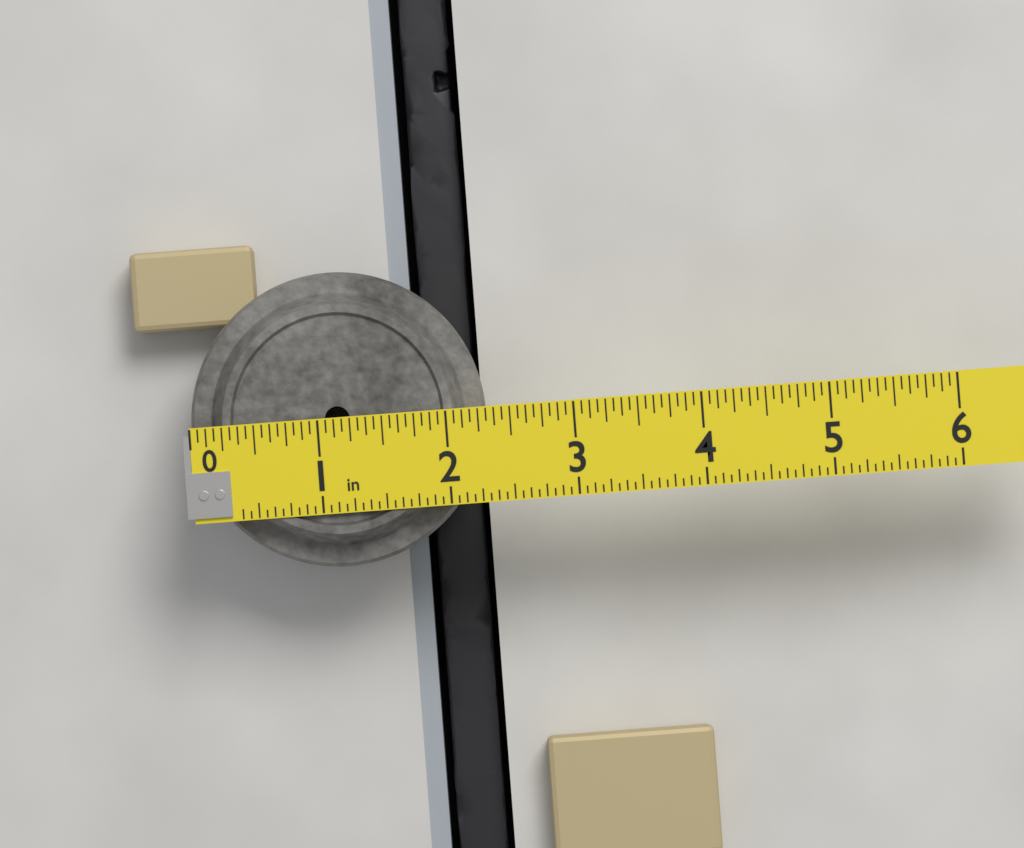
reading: 2.3125 in
